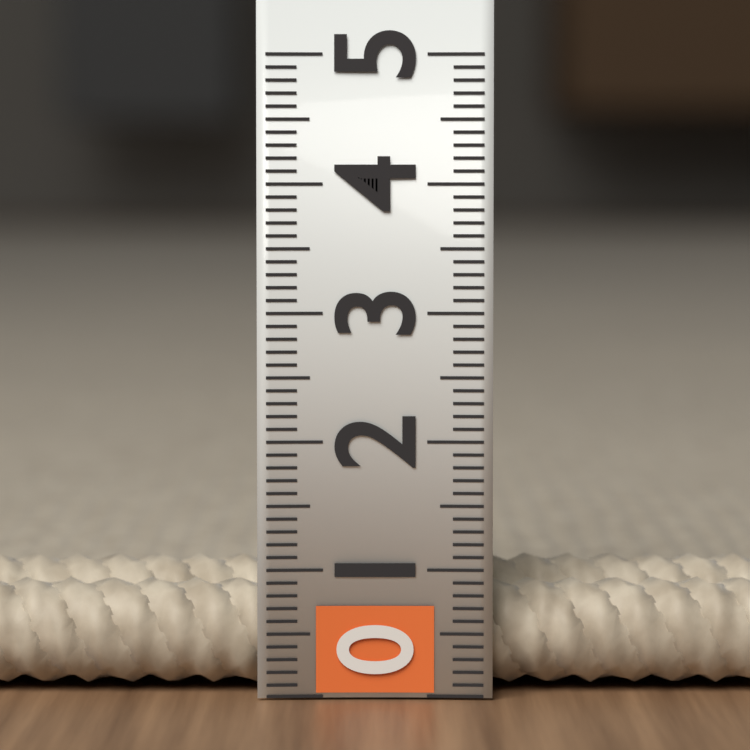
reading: 1.0 (no unit)
